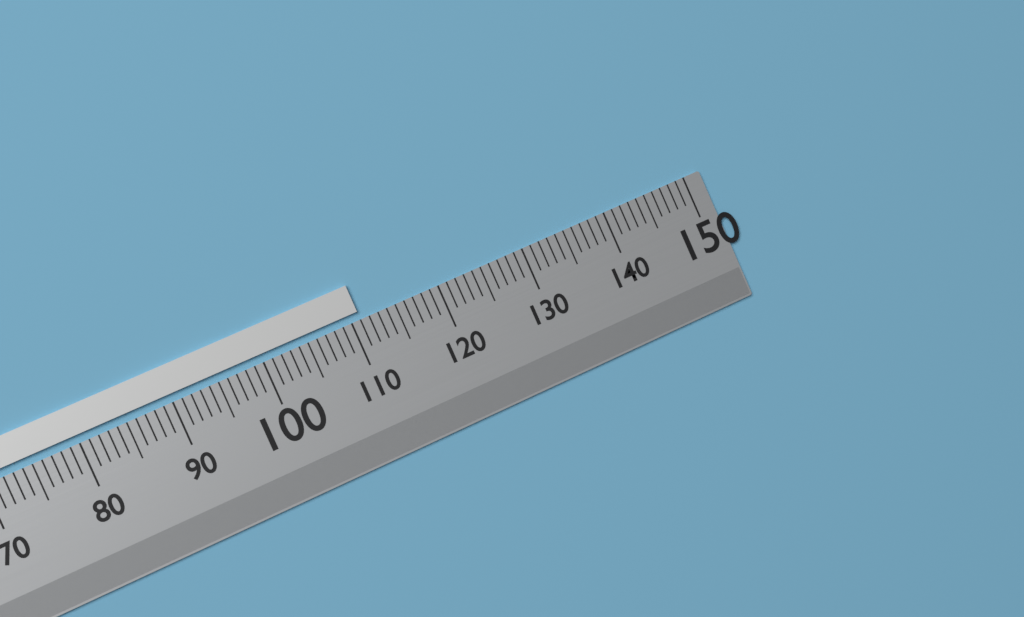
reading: 111 (no unit)
